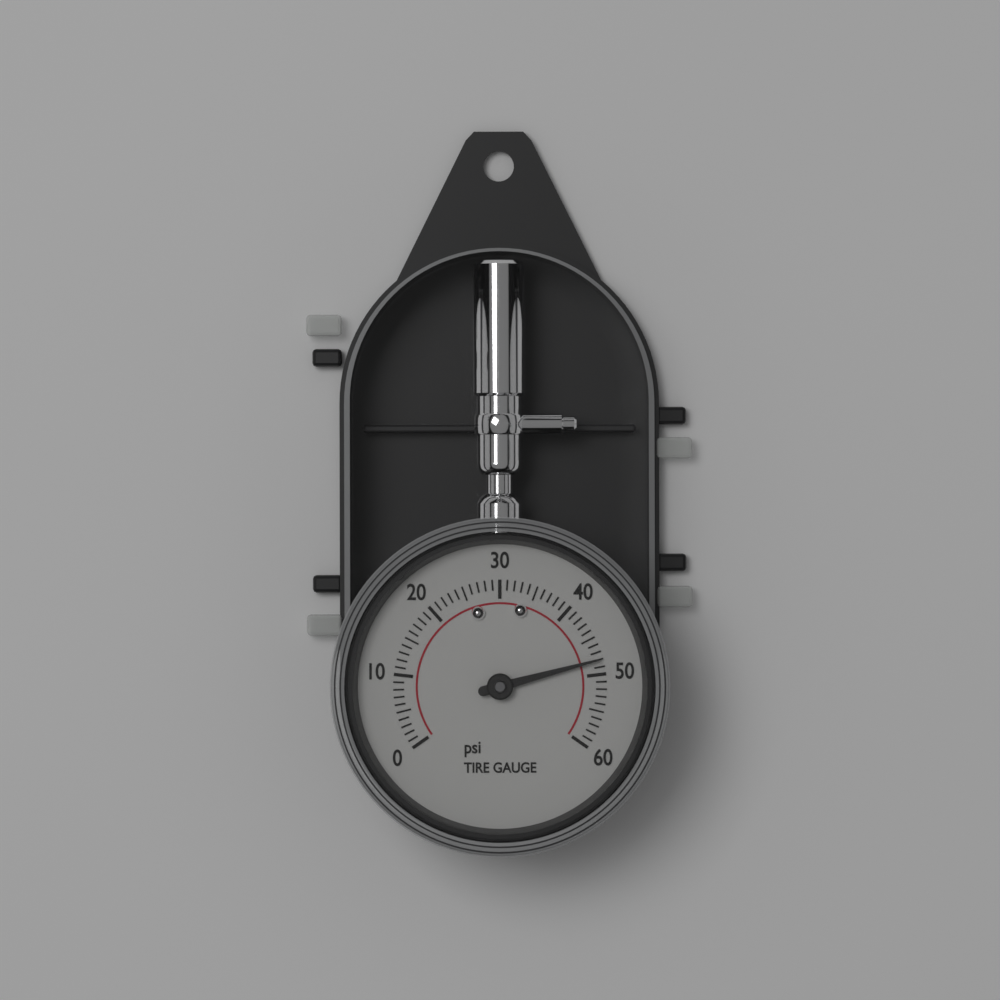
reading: 48 psi
